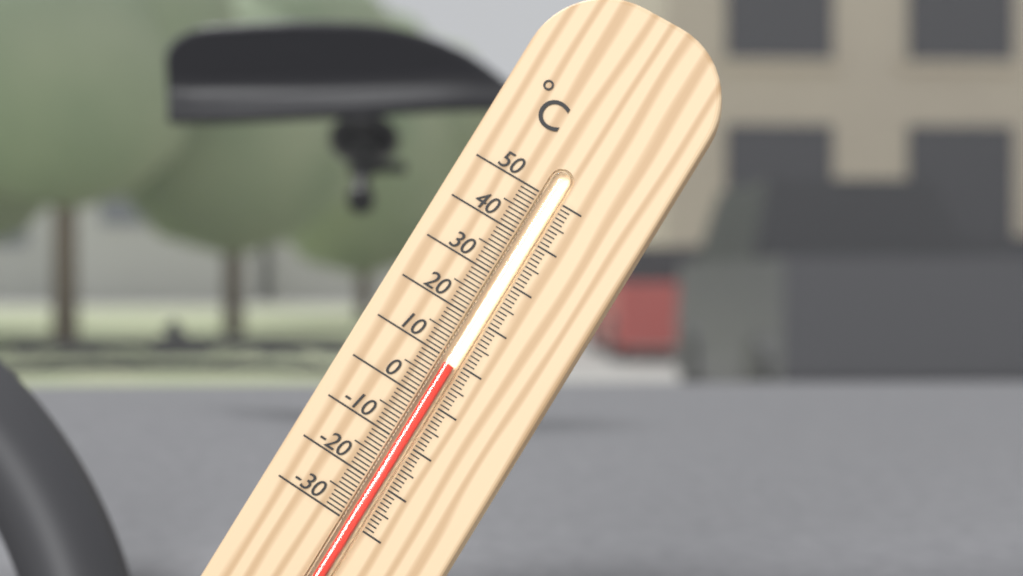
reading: 9 °C
